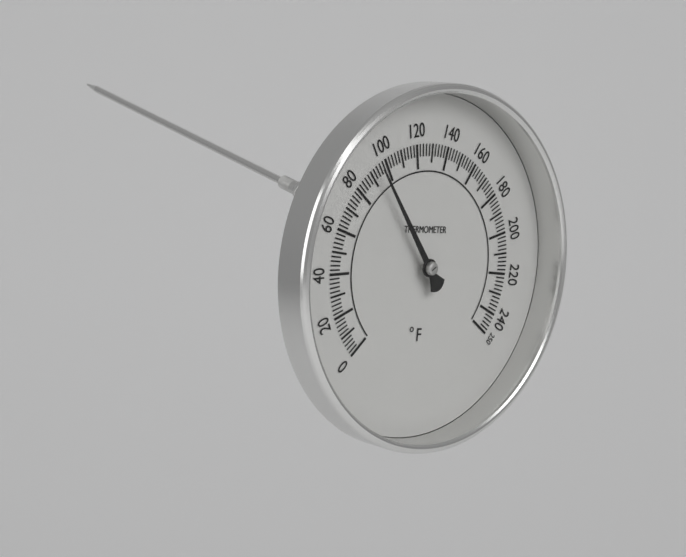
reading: 94 °F
